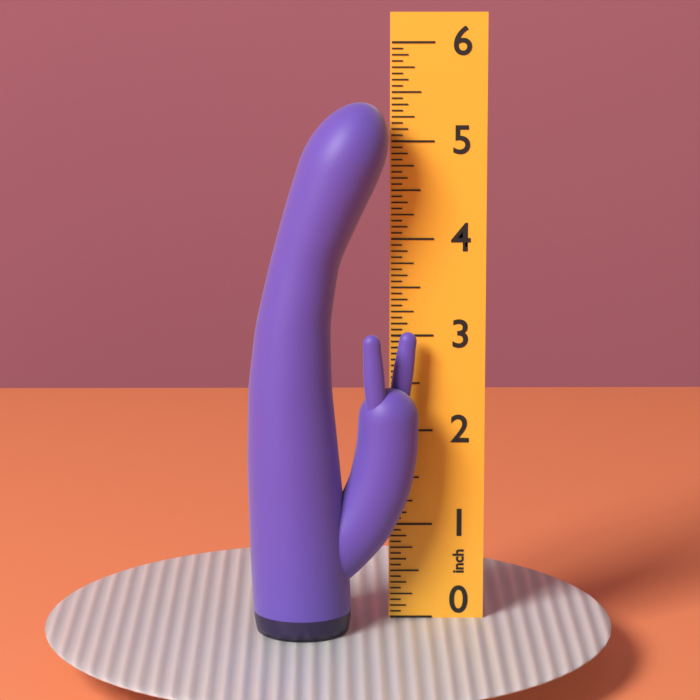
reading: 5.4375 inch
